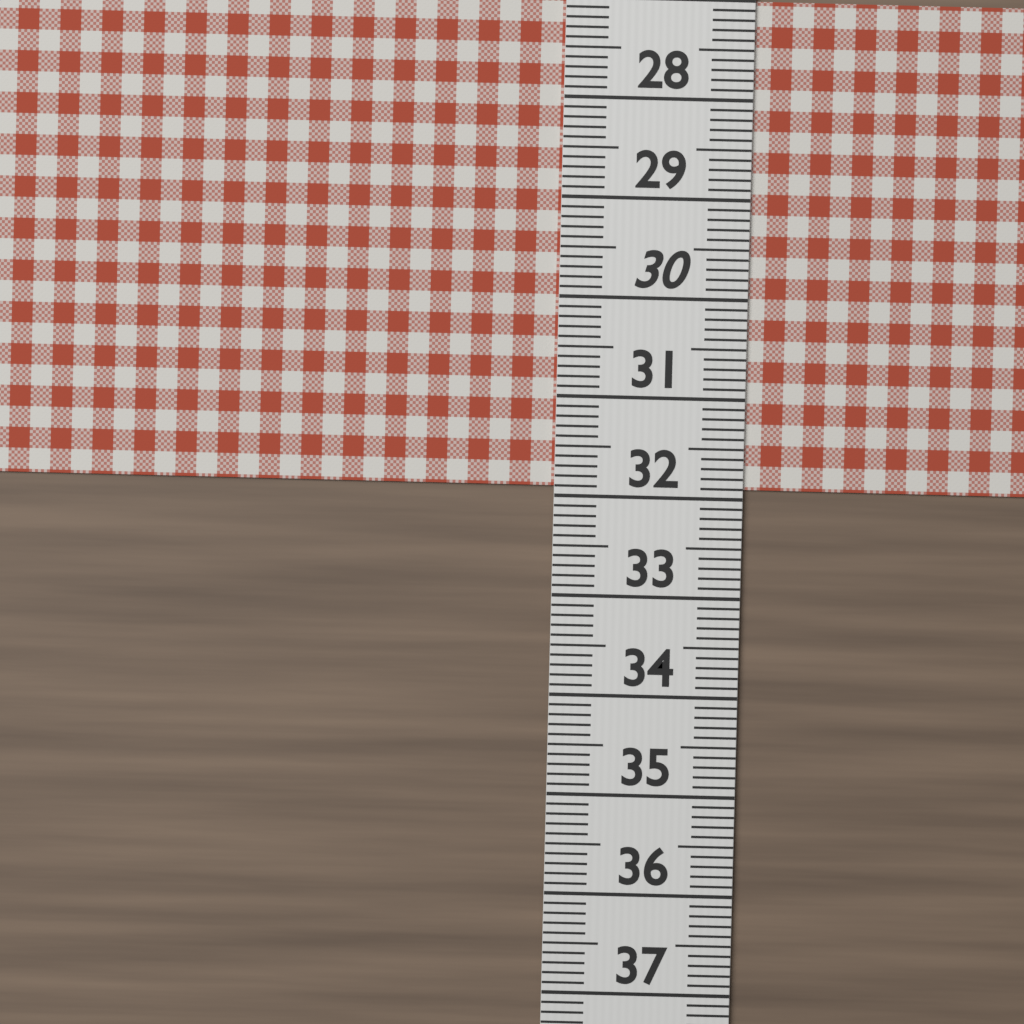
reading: 31.9 (no unit)
